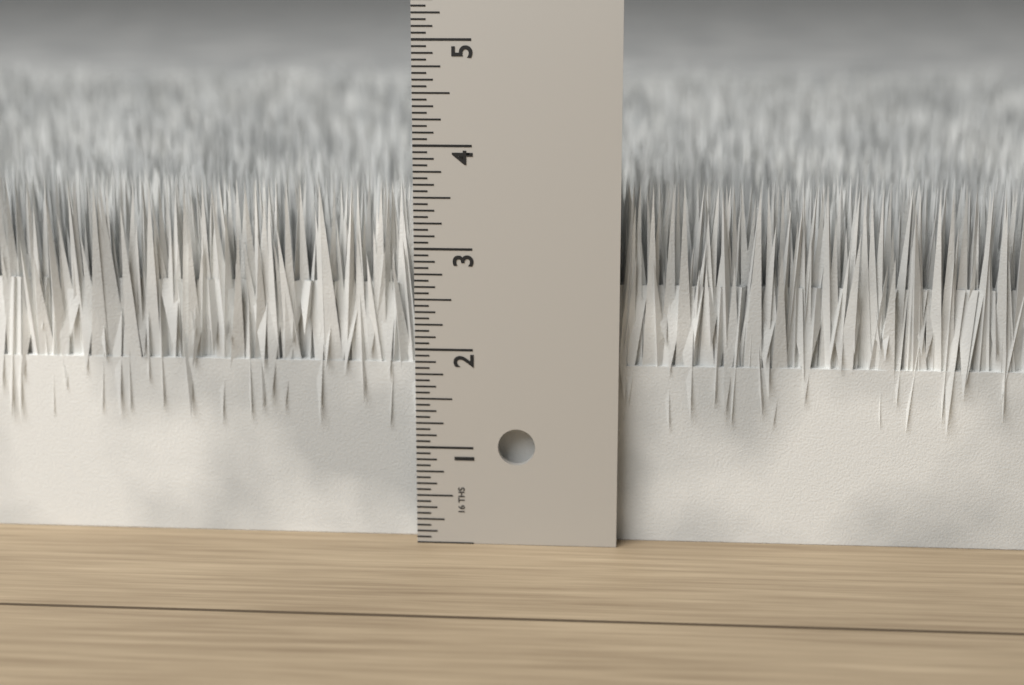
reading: 3.6250 in
